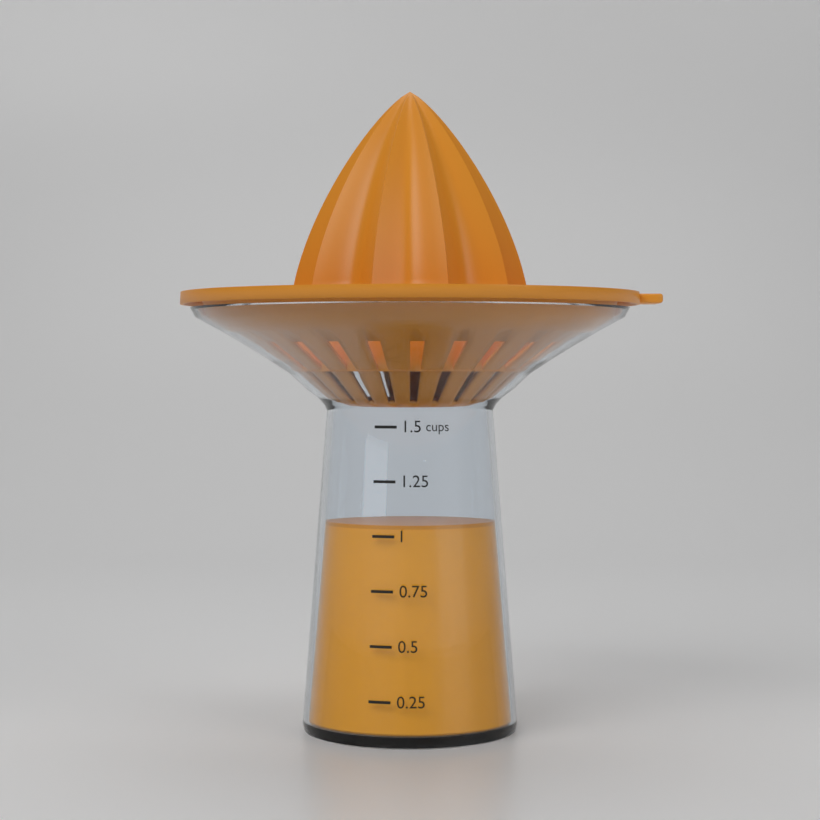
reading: 1.05 cups
